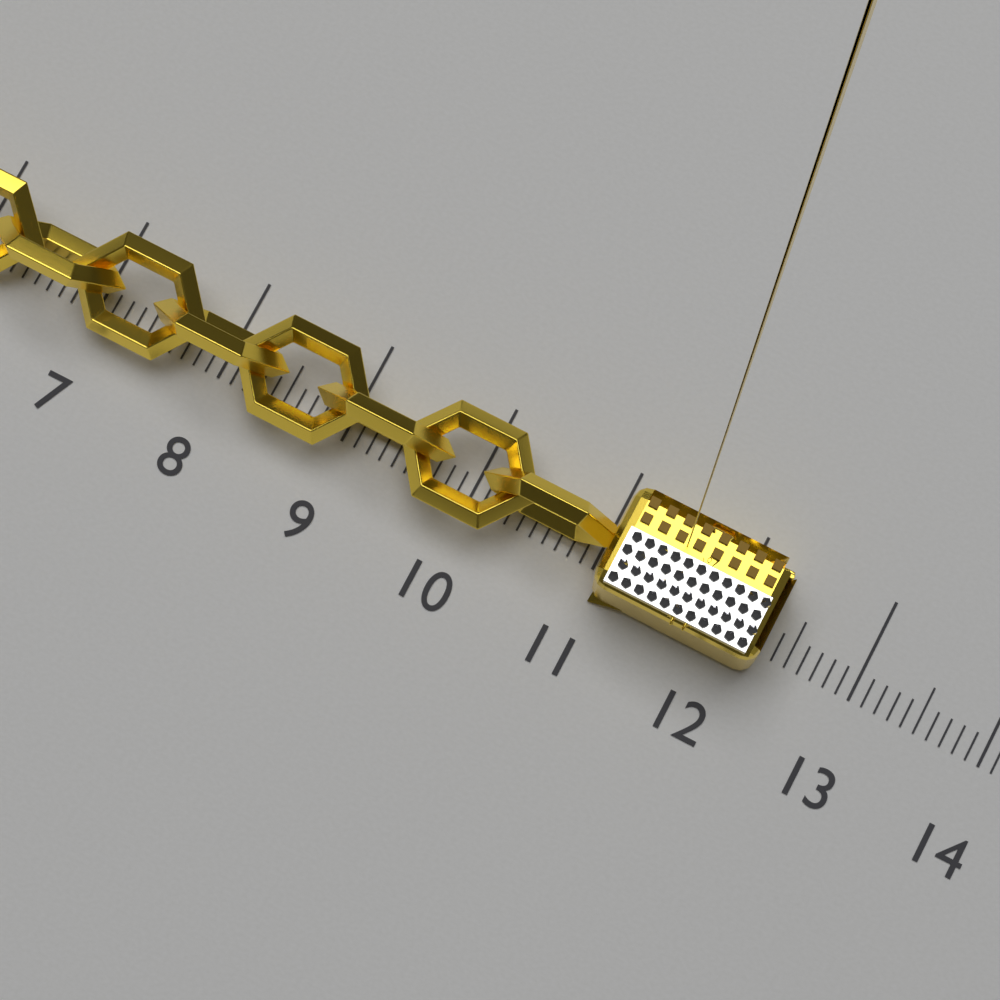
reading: 12.3 (no unit)
